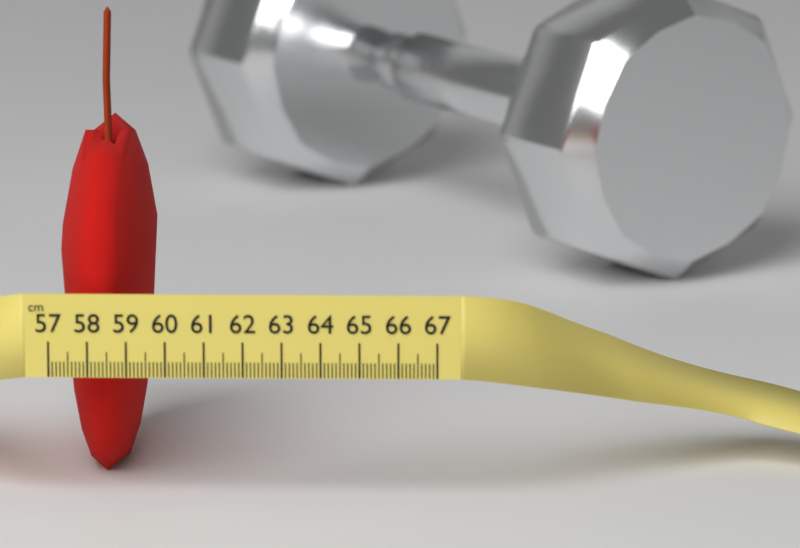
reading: 59.5 cm
